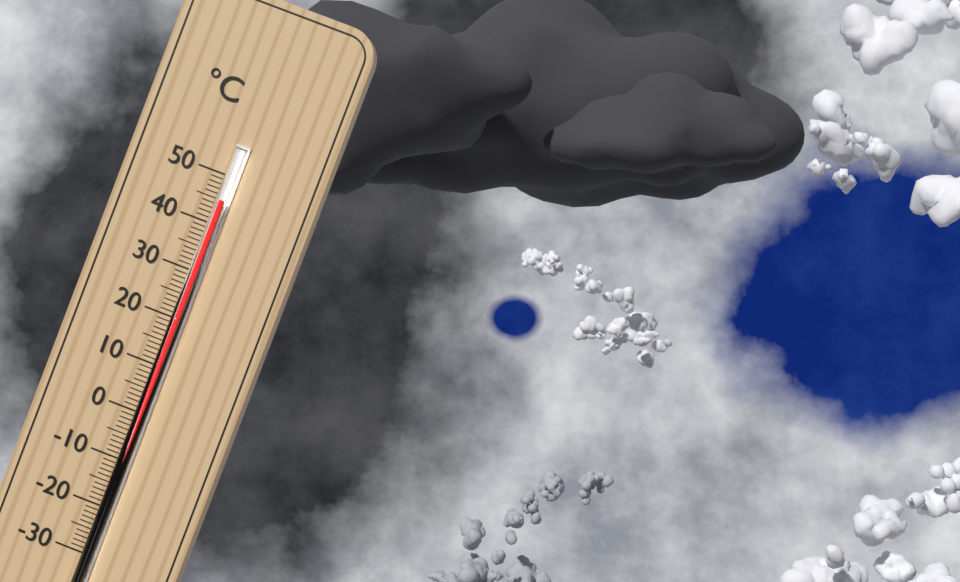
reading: 45 °C
